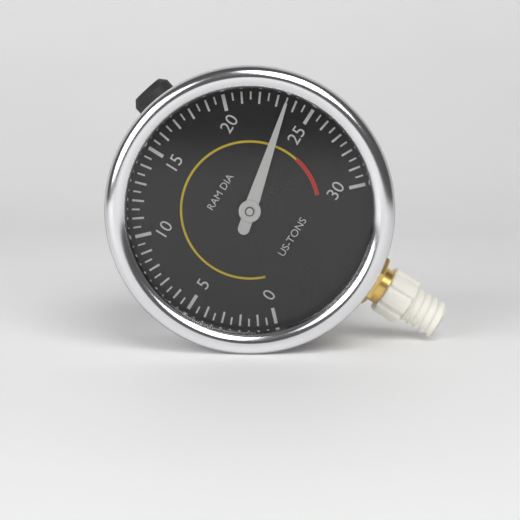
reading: 23.5 US-TONS
